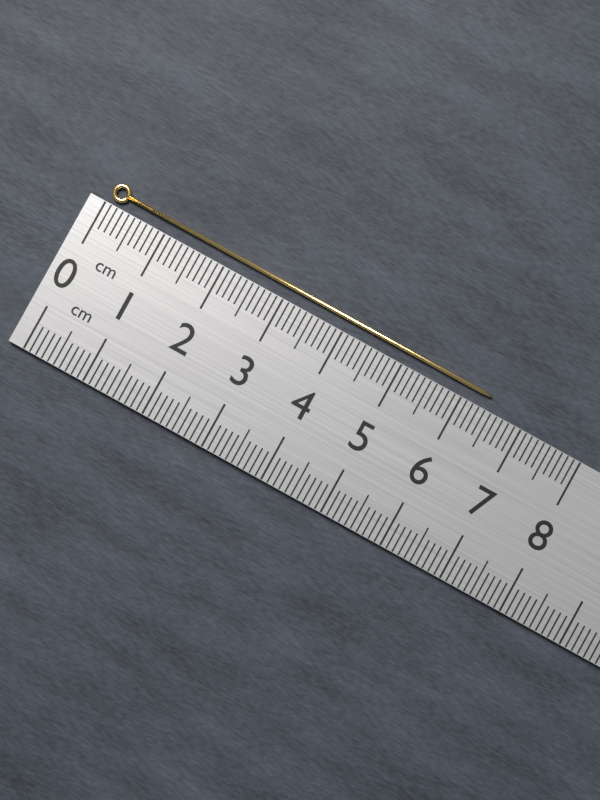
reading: 6.4 cm
